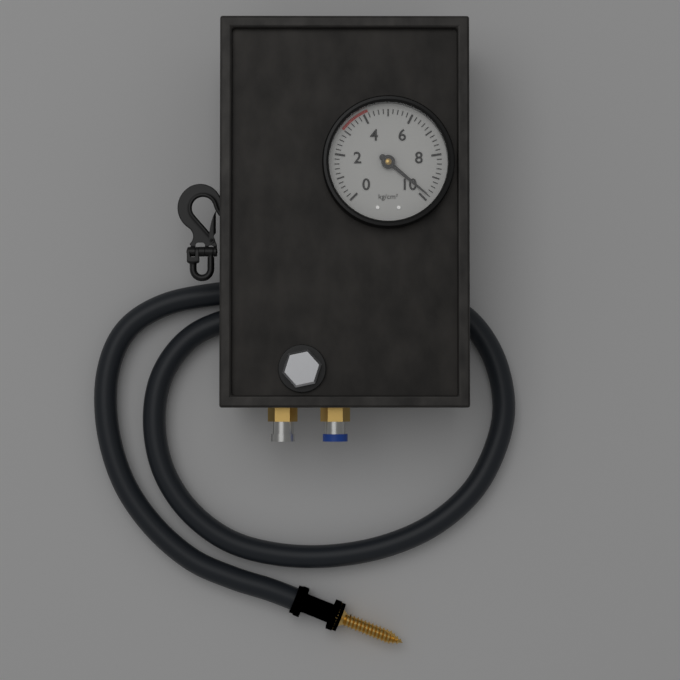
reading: 9.8 kg/cm²
